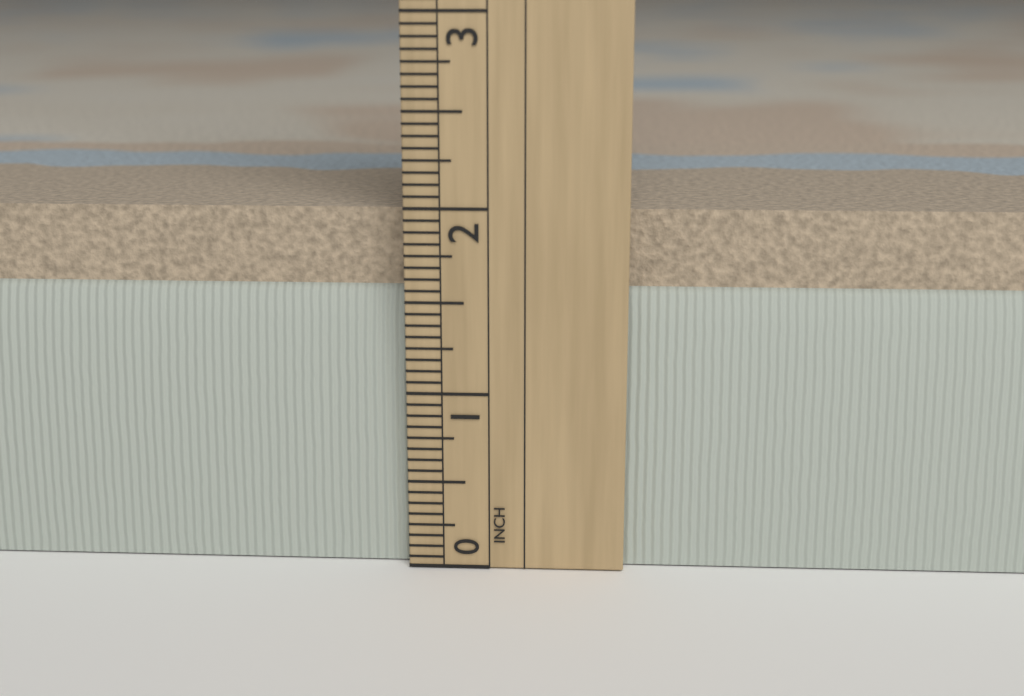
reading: 2.0000 in
